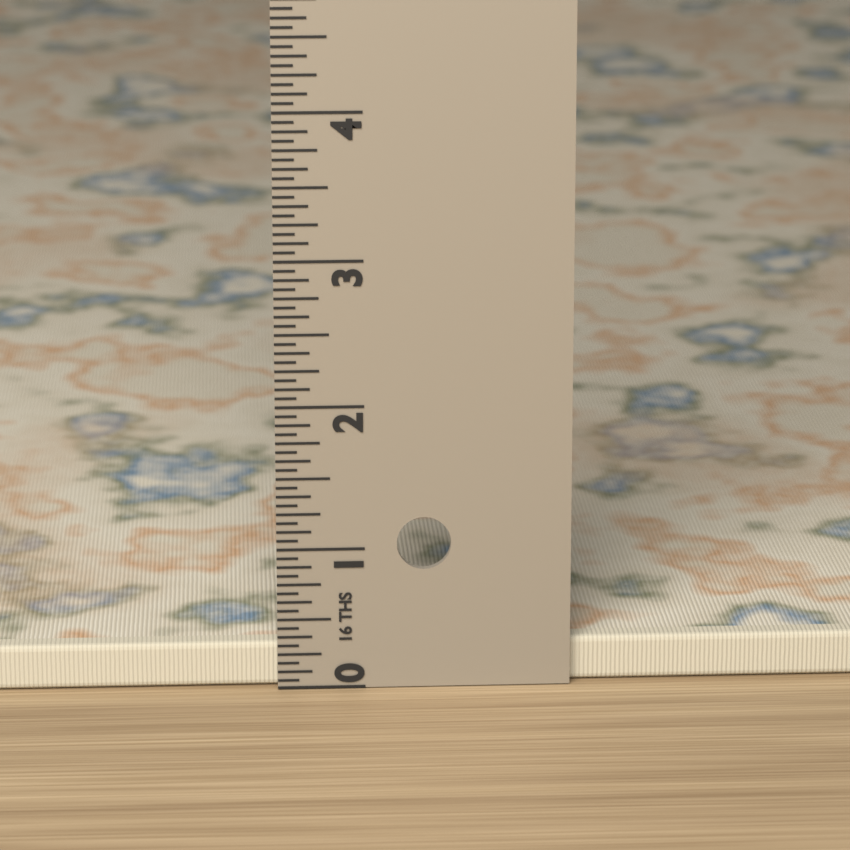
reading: 0.3125 in
